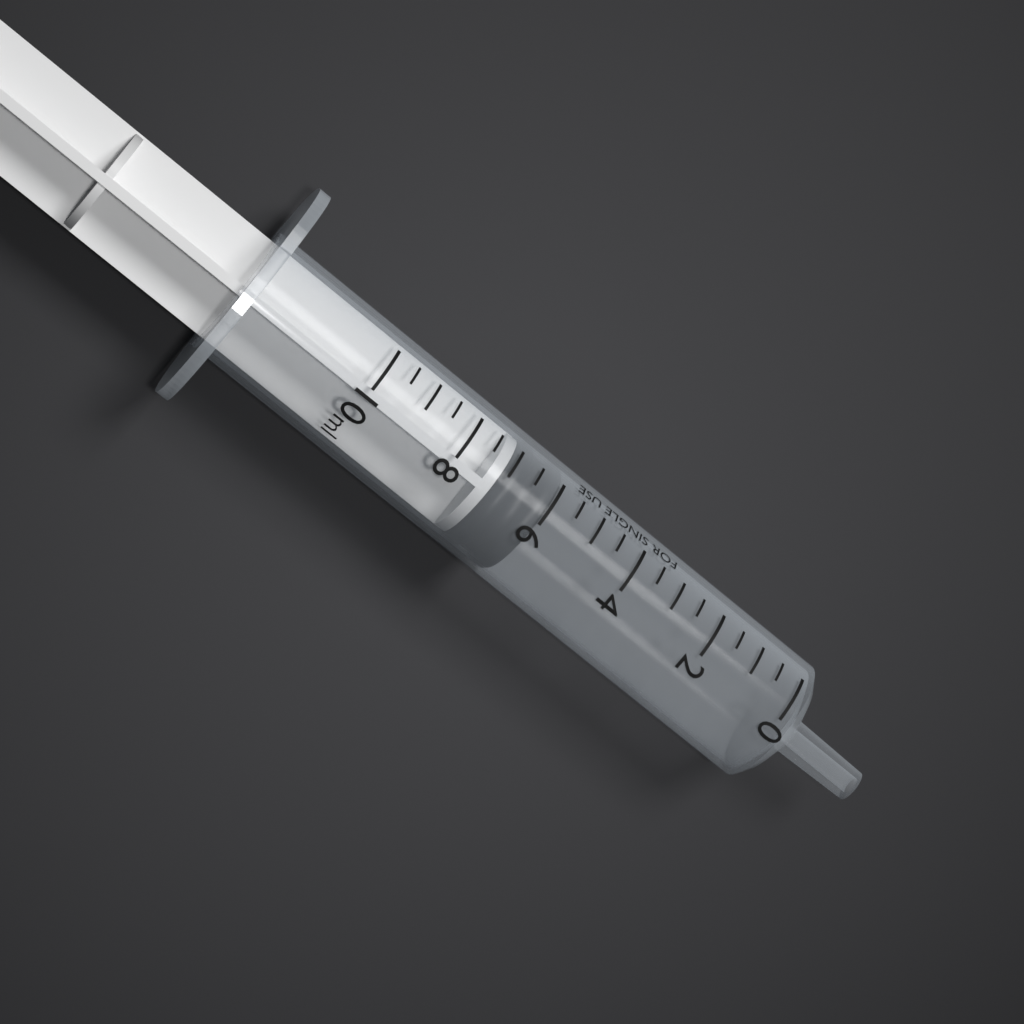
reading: 6.0 ml
